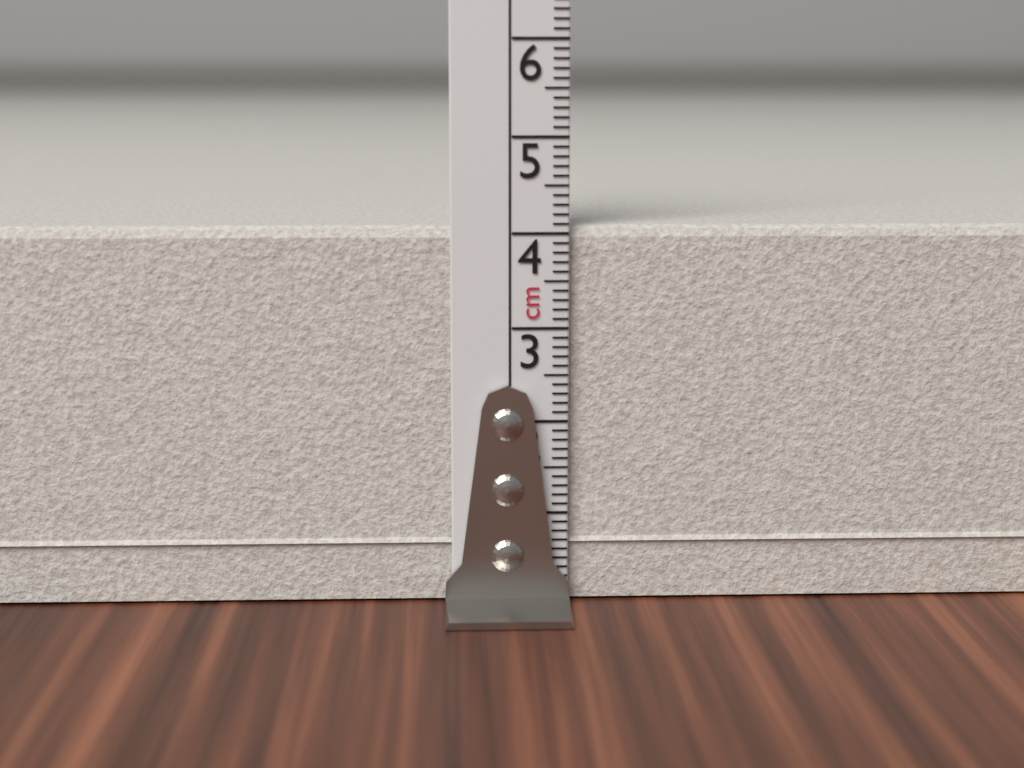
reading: 4.1 cm
